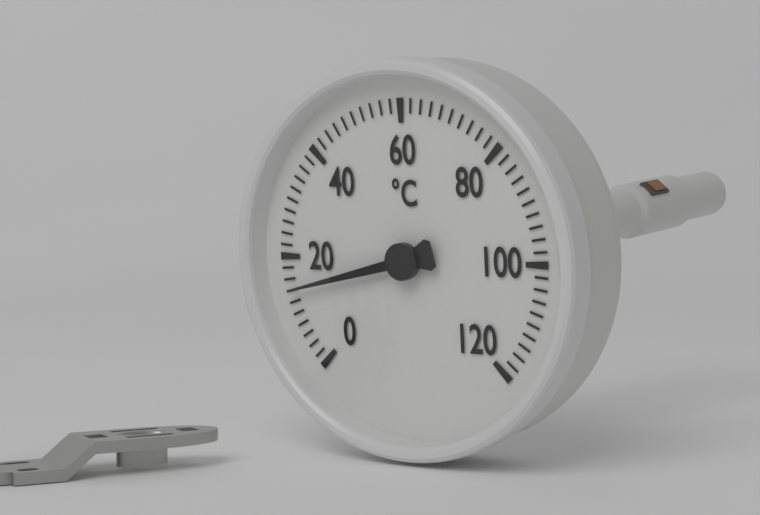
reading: 14 °C
